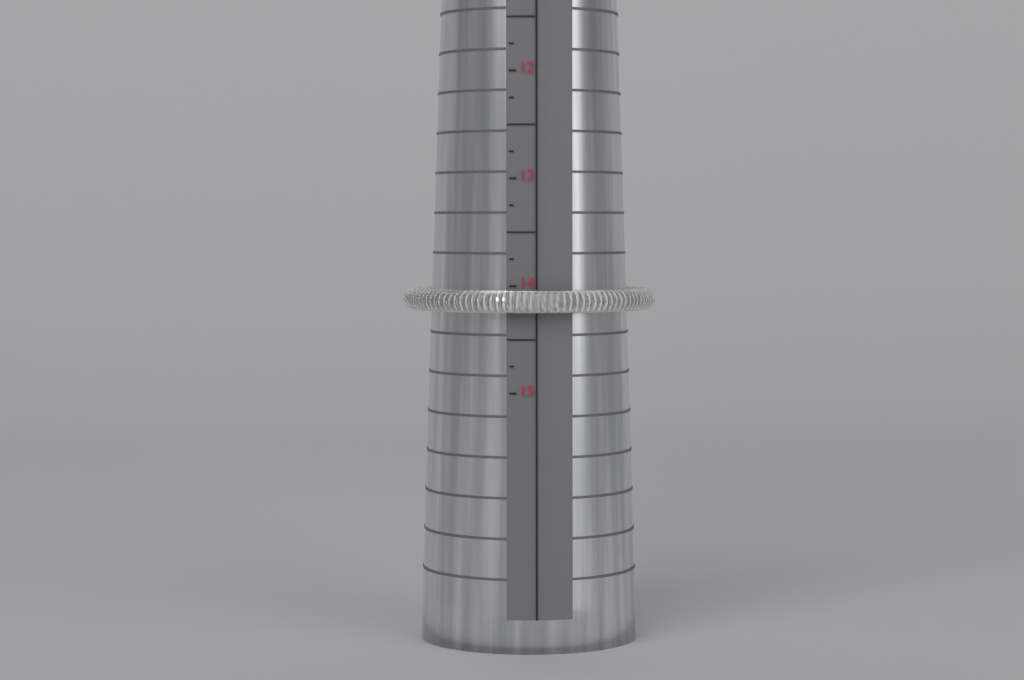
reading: 14.25 (no unit)
